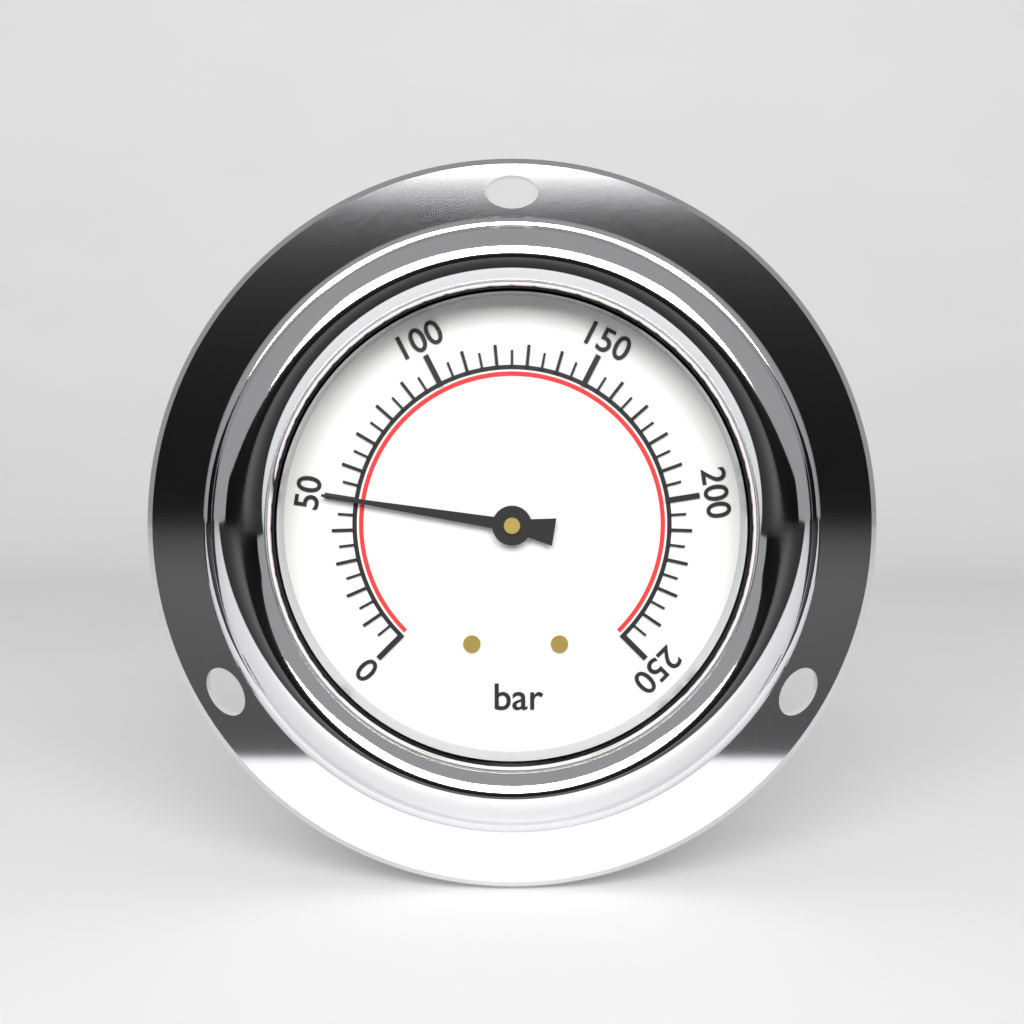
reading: 50 bar
